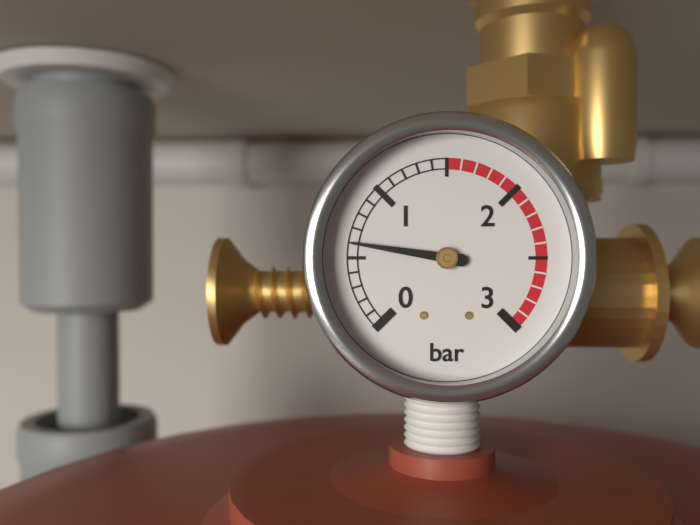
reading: 0.6 bar
